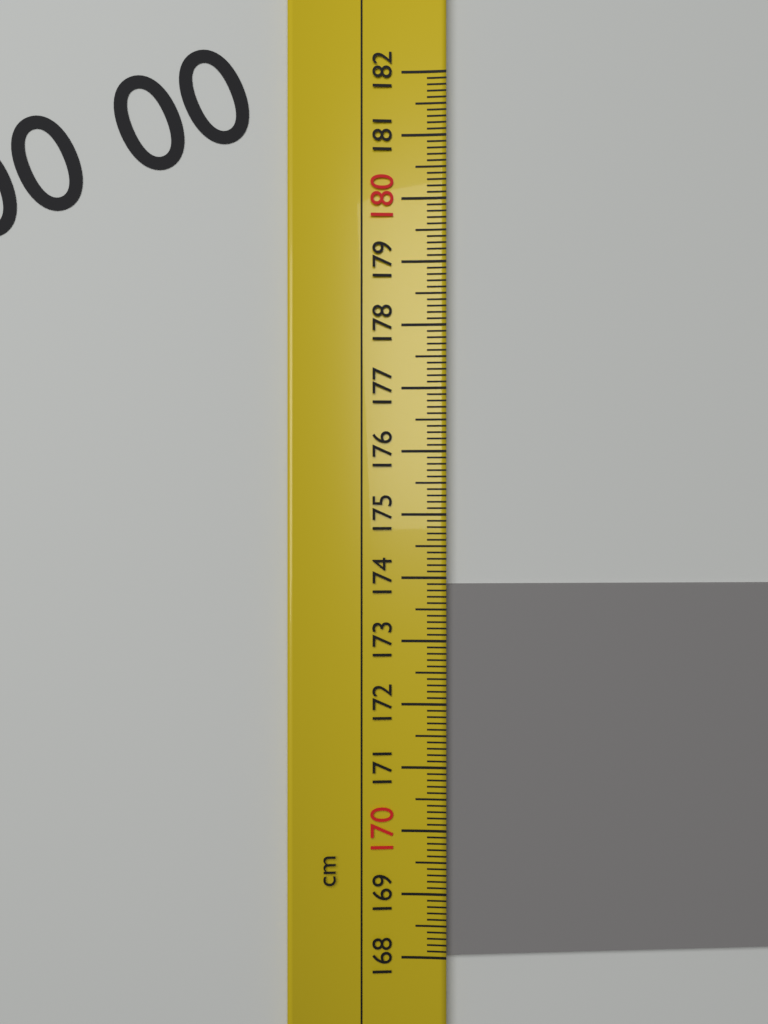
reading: 173.9 cm
